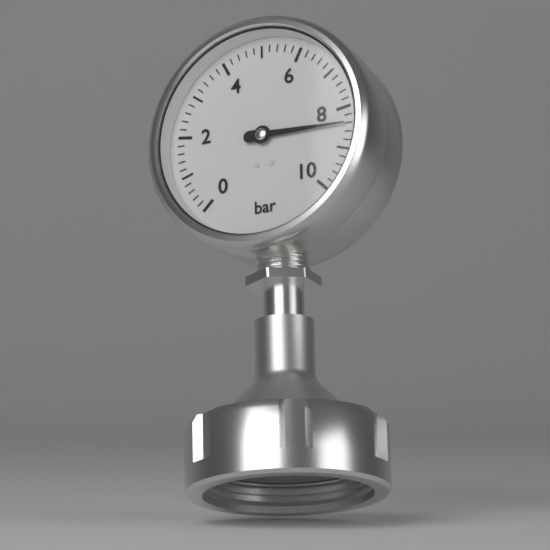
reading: 8.4 bar
